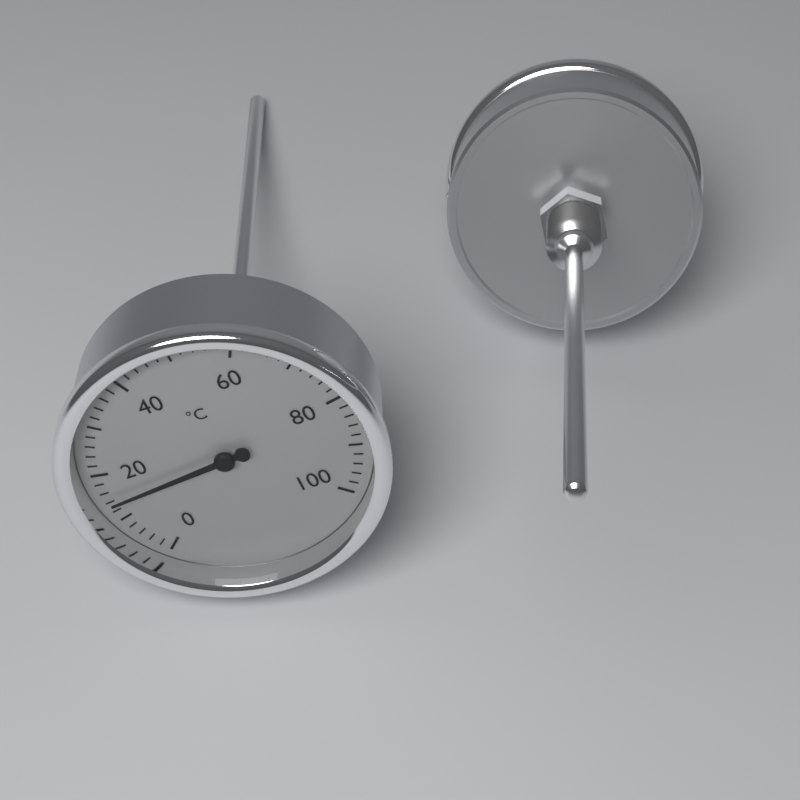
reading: 14 °C
